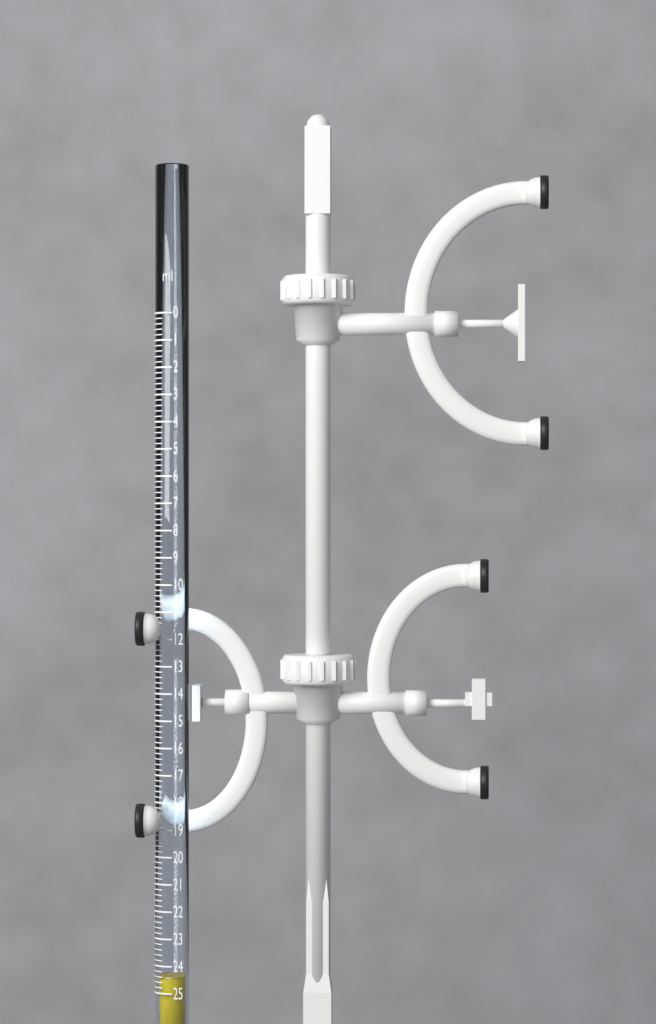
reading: 24.4 ml
